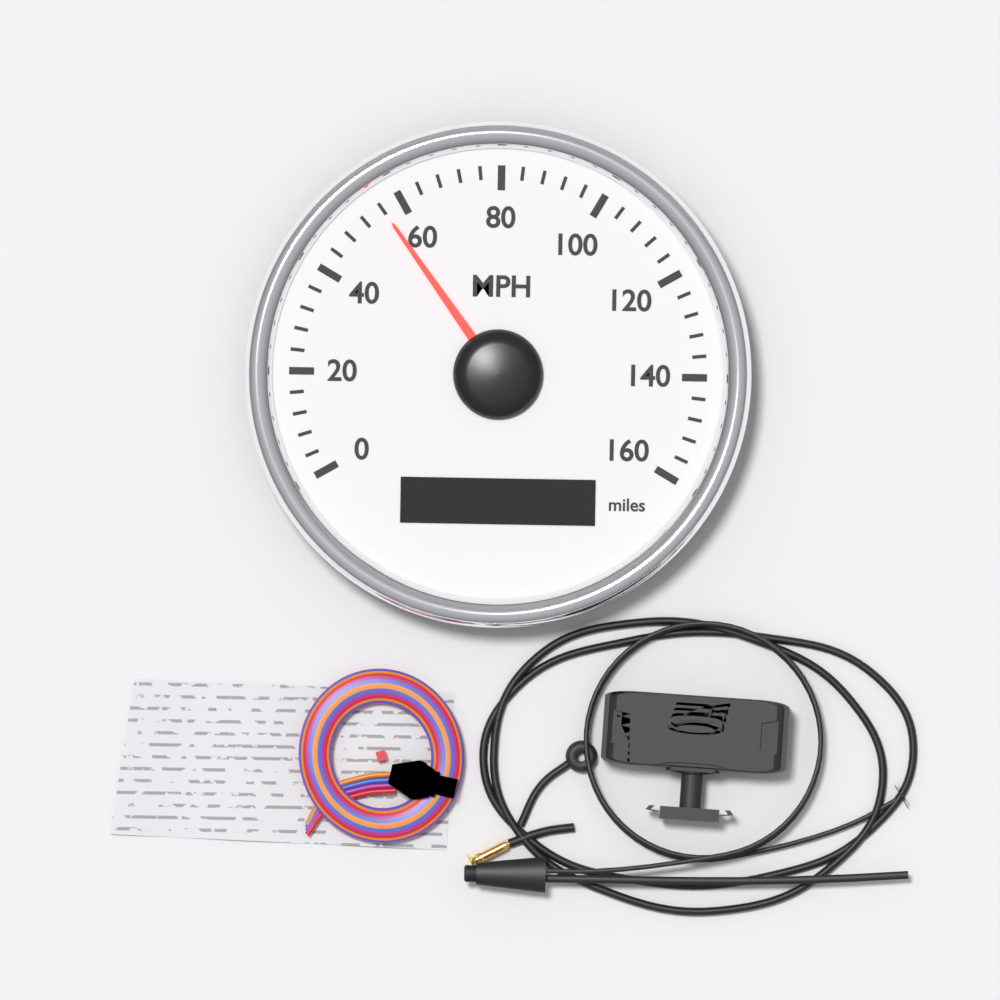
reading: 56 MPH
